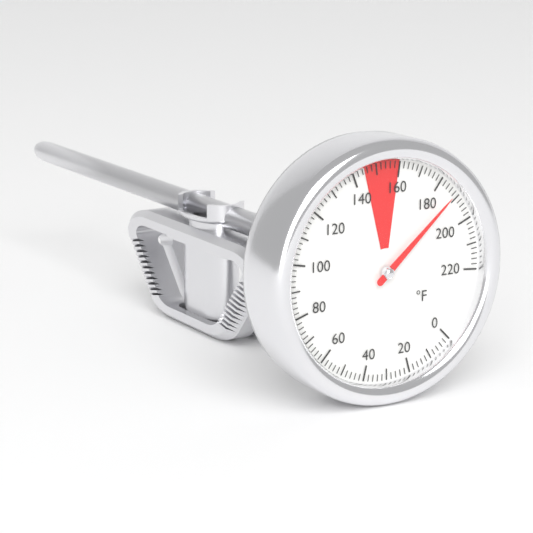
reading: 188 °F
